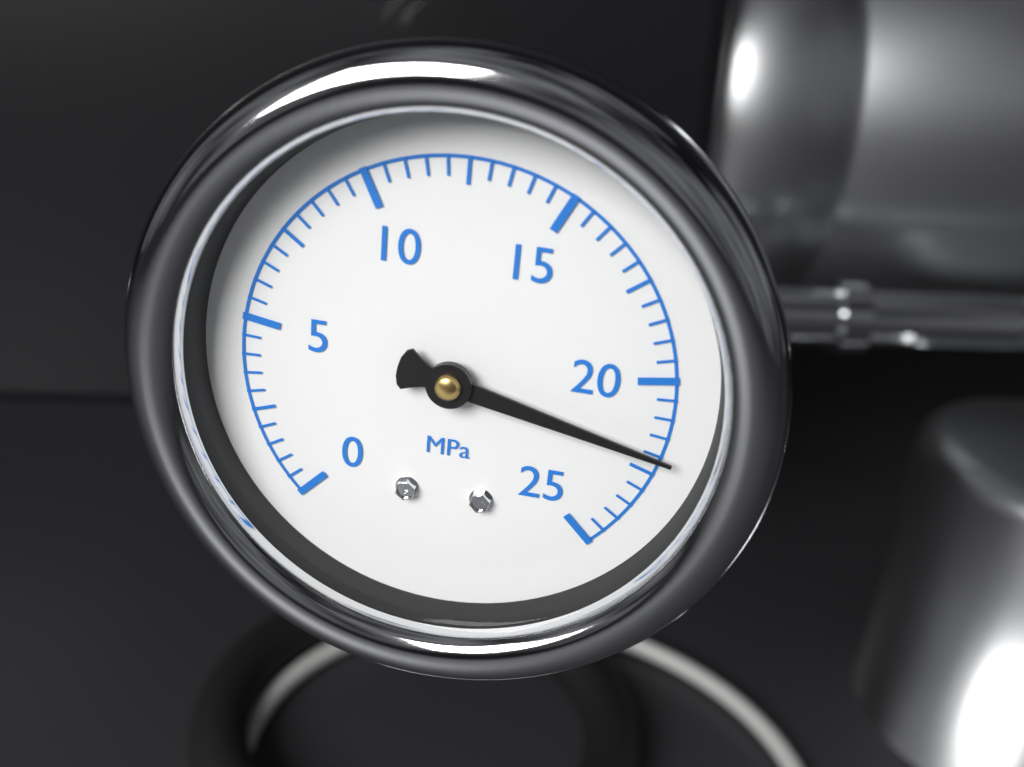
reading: 22.0 MPa
